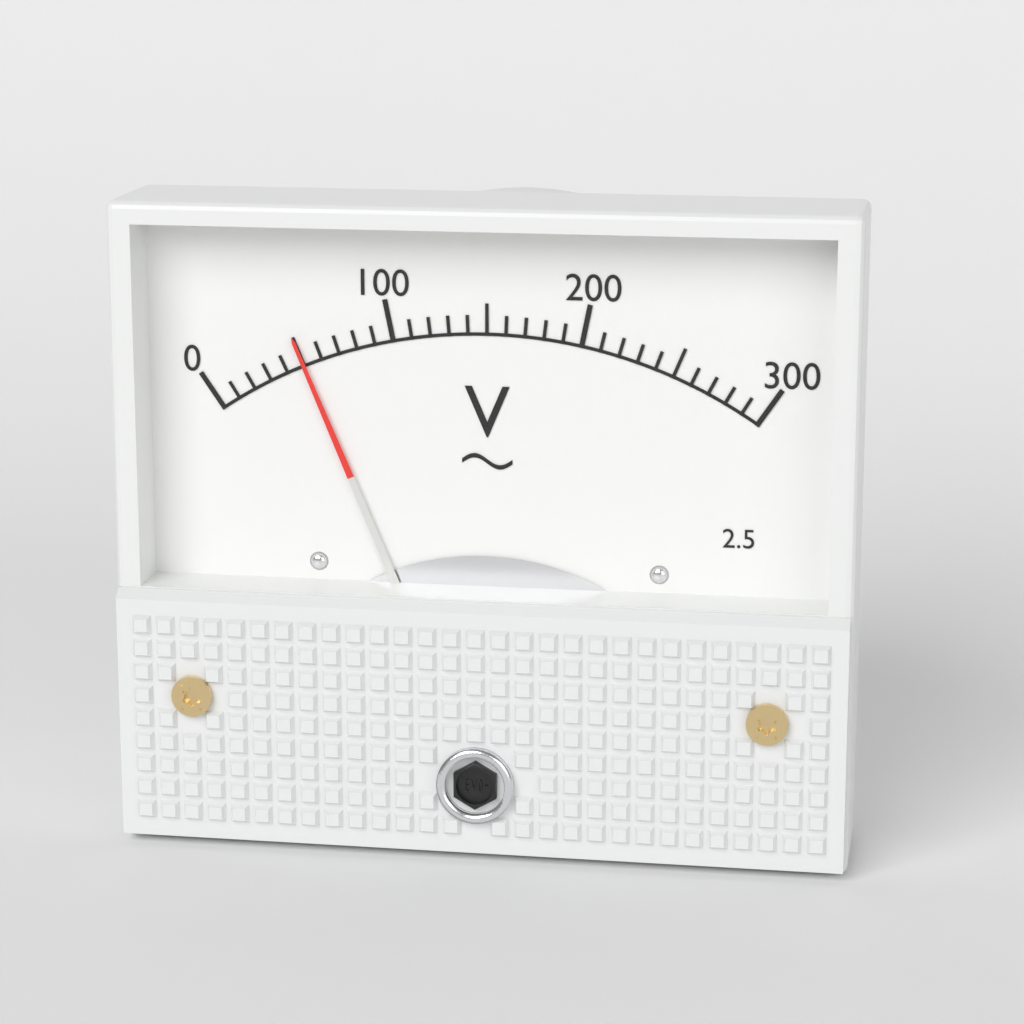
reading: 50 V
